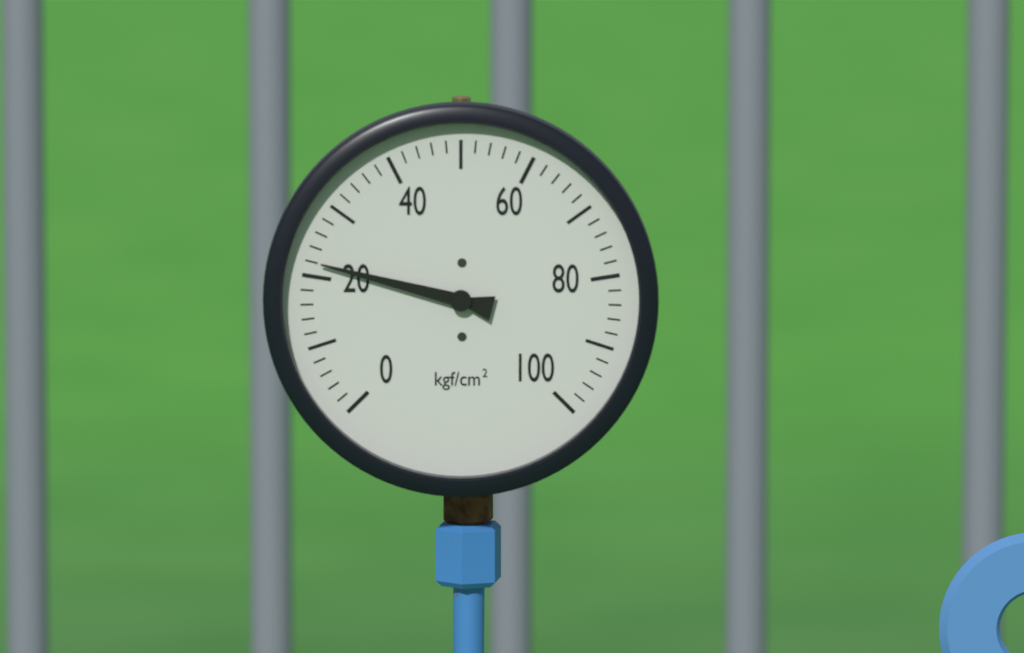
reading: 22 kgf/cm²
